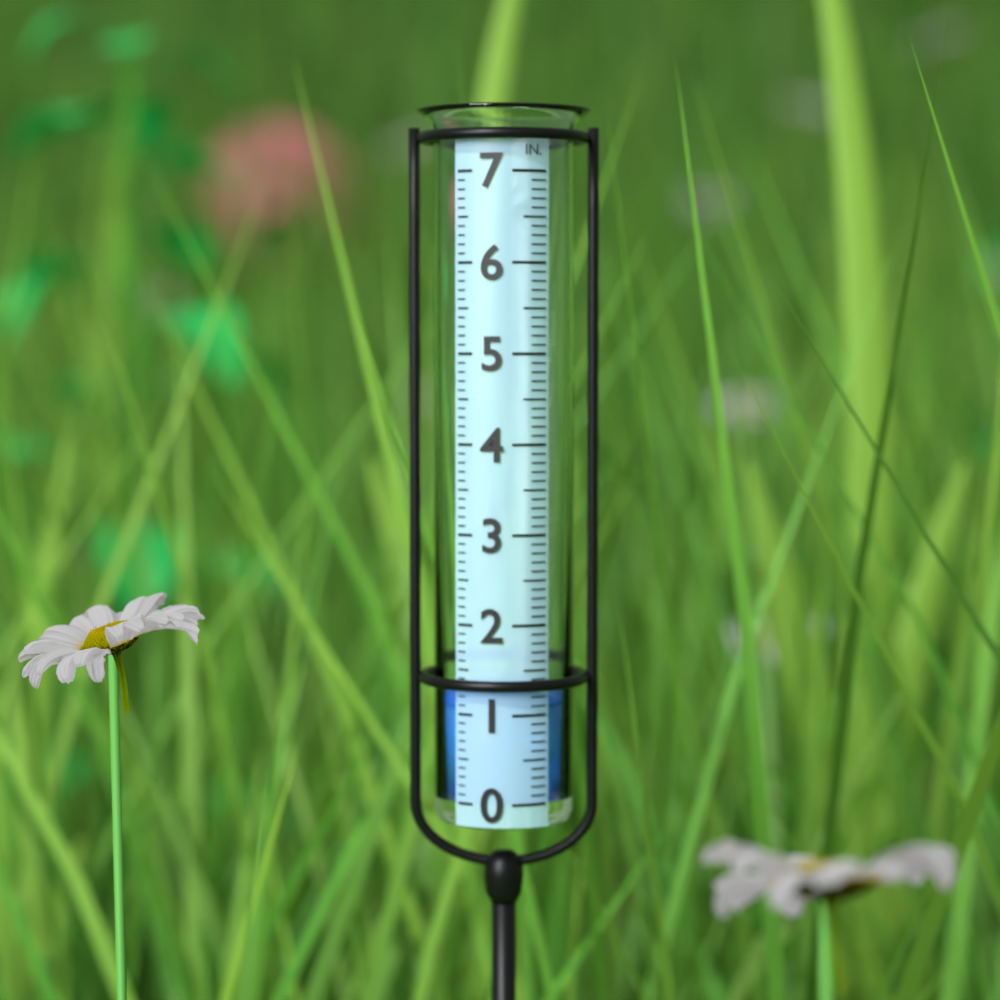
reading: 1.1 in
